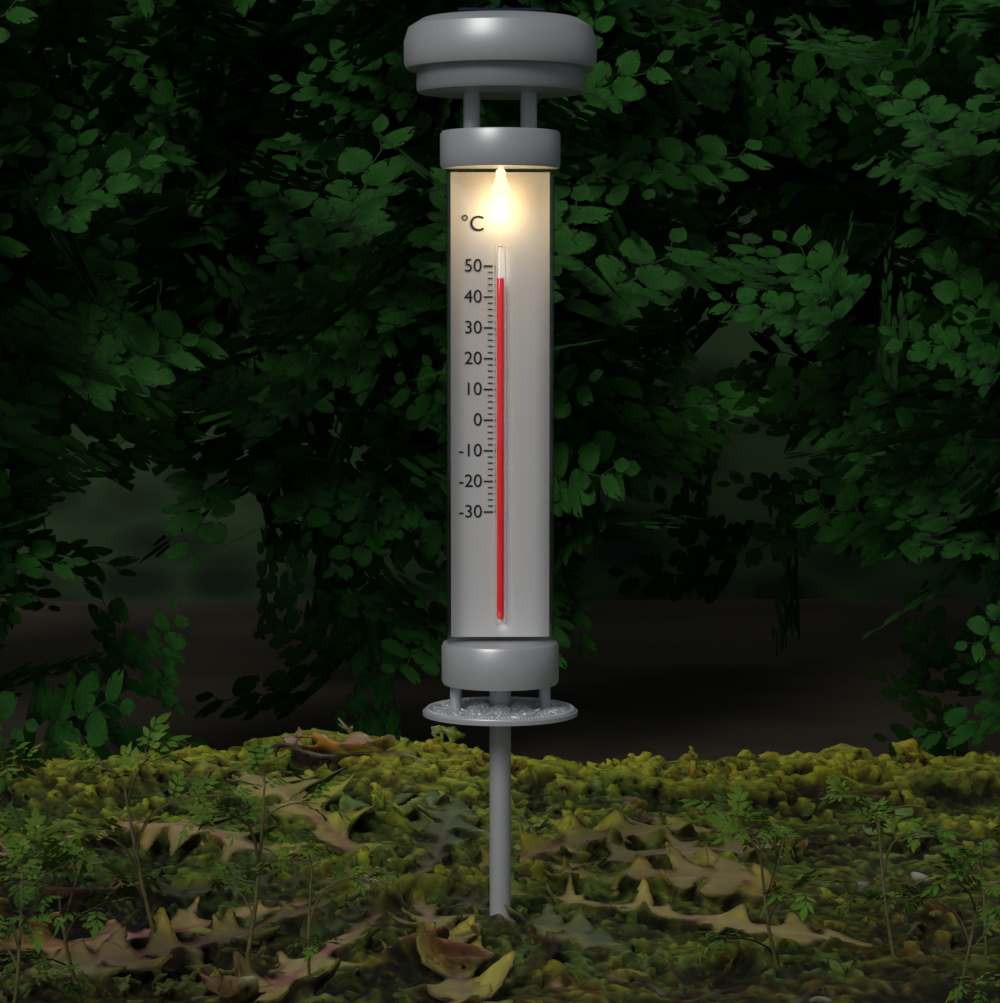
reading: 46 °C
